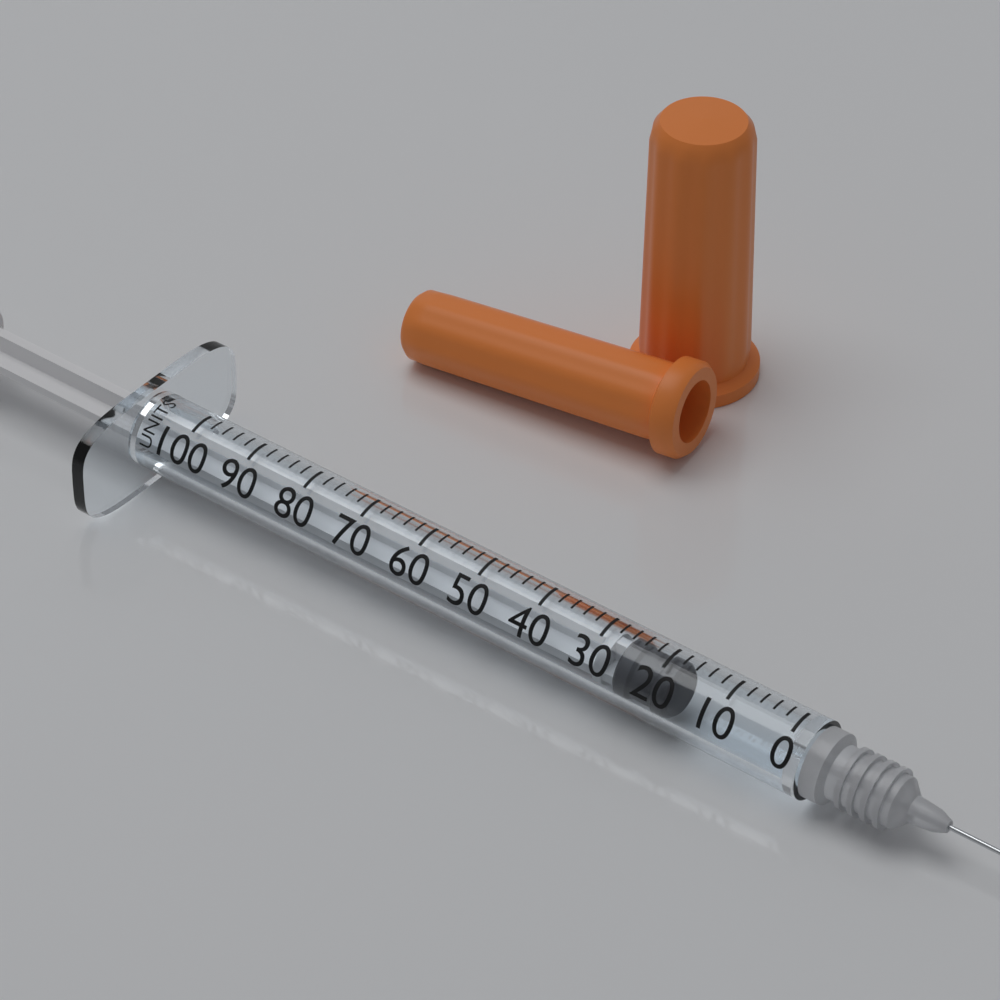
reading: 18 units
